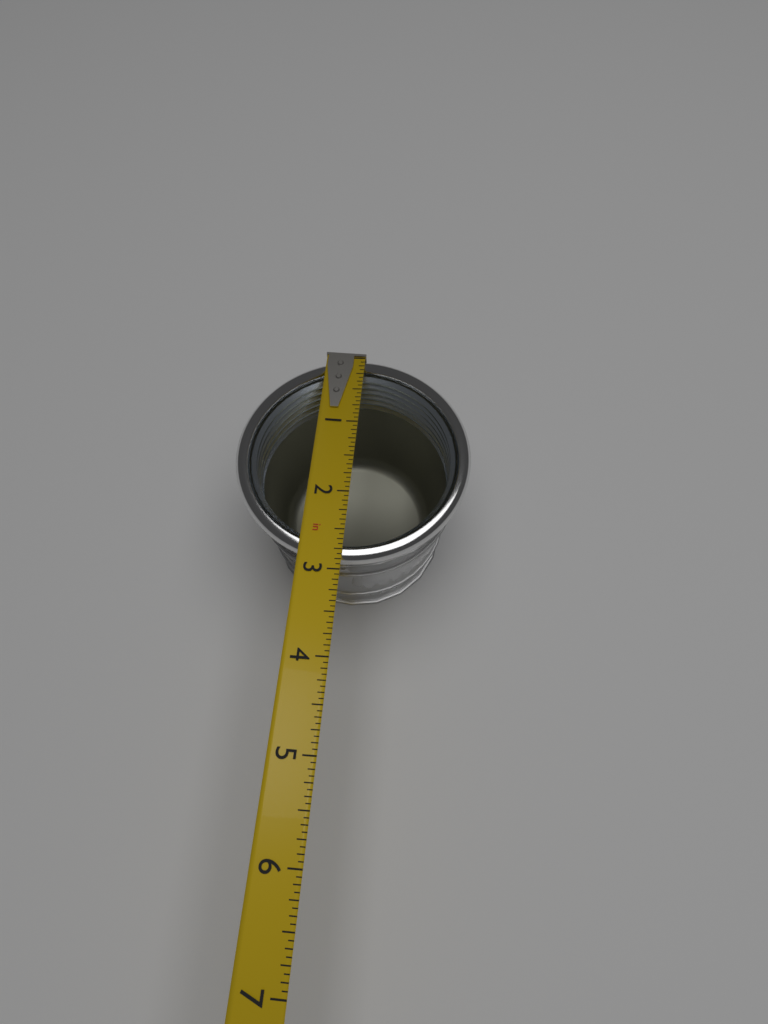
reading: 2.8750 in
